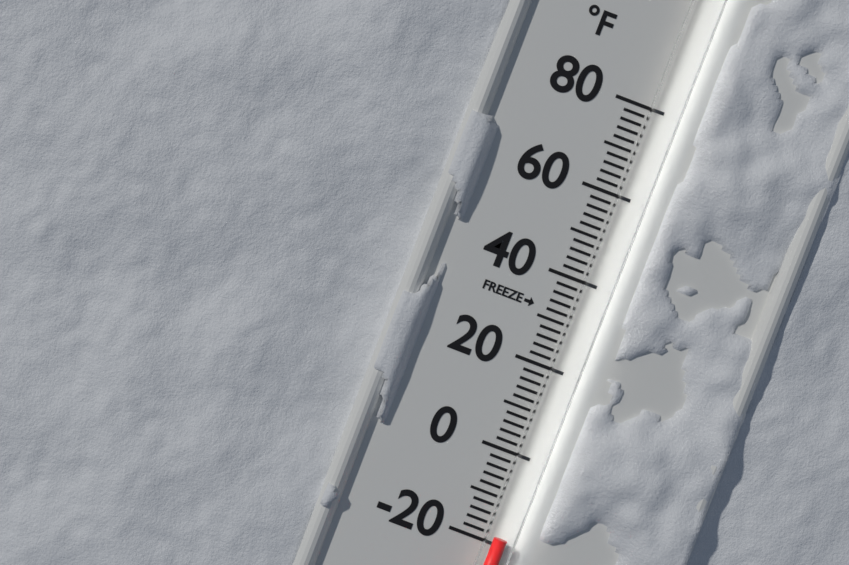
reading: -18 °F
